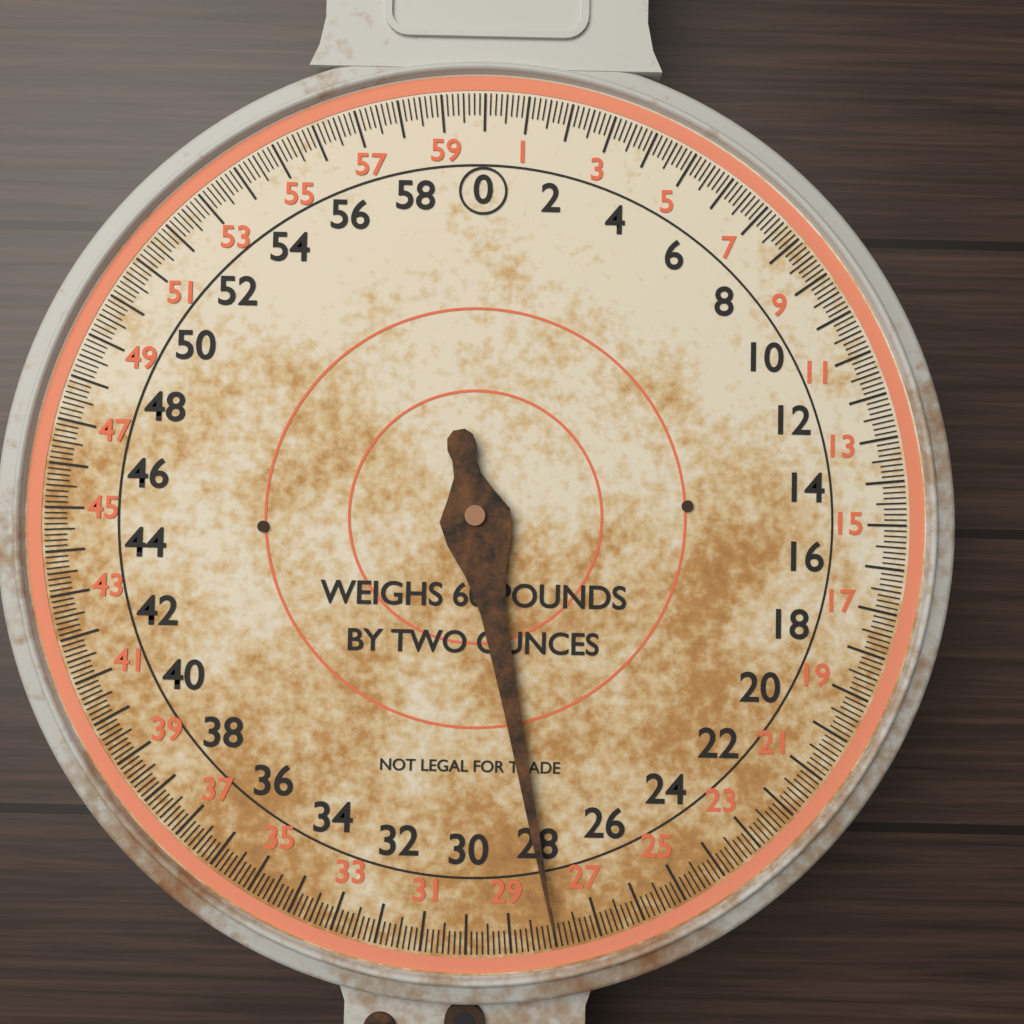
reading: 28.000 lb
